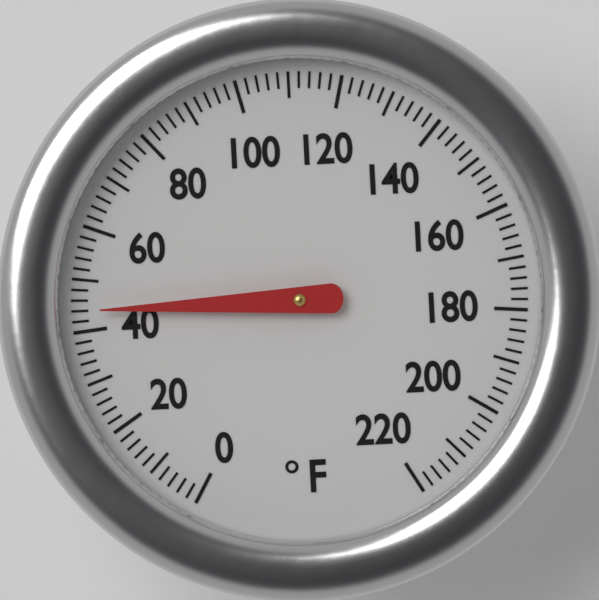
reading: 44 °F
